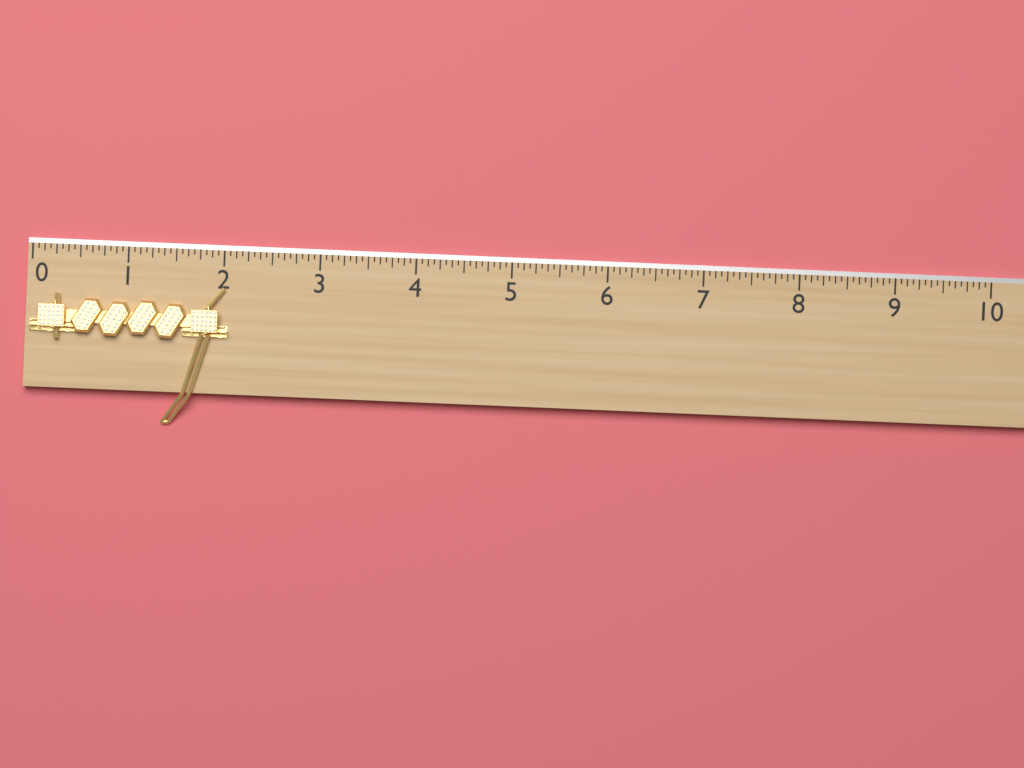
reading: 2.0625 (no unit)
